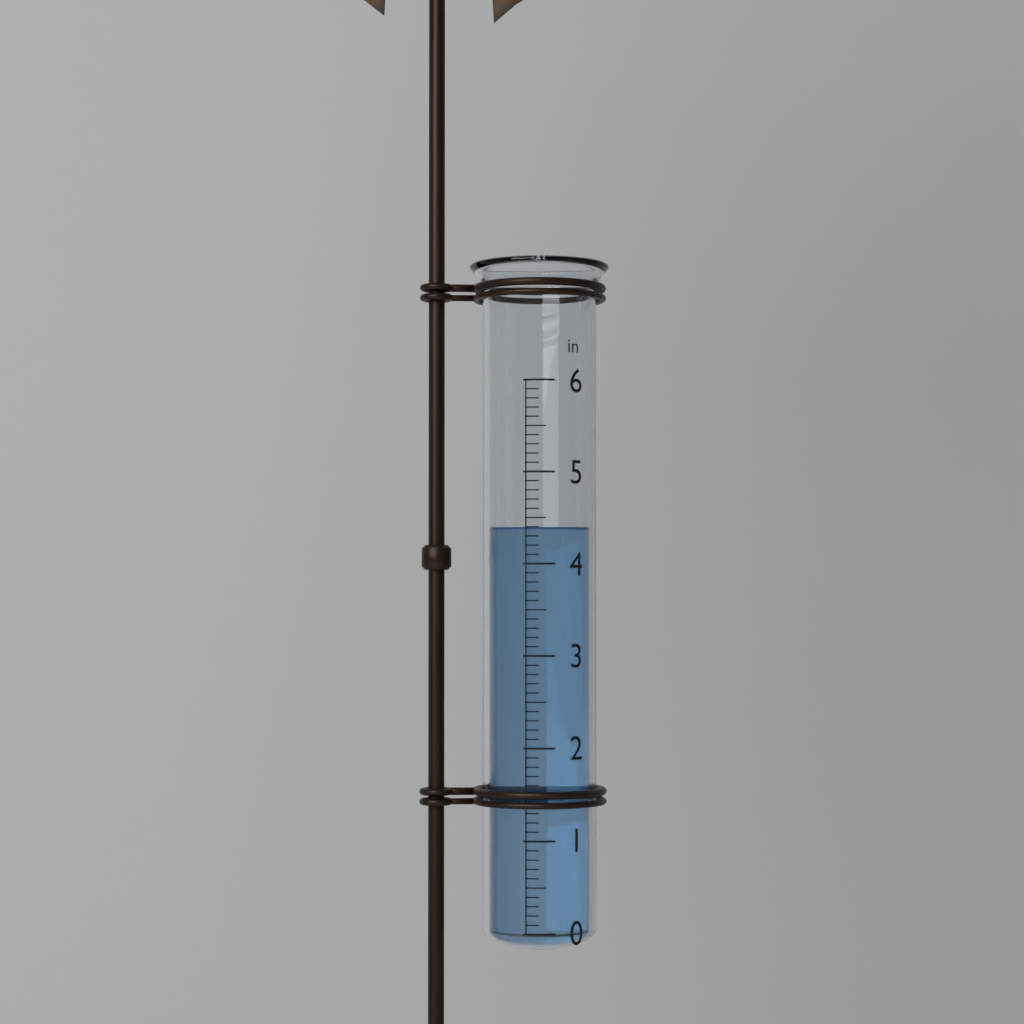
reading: 4.4 in
